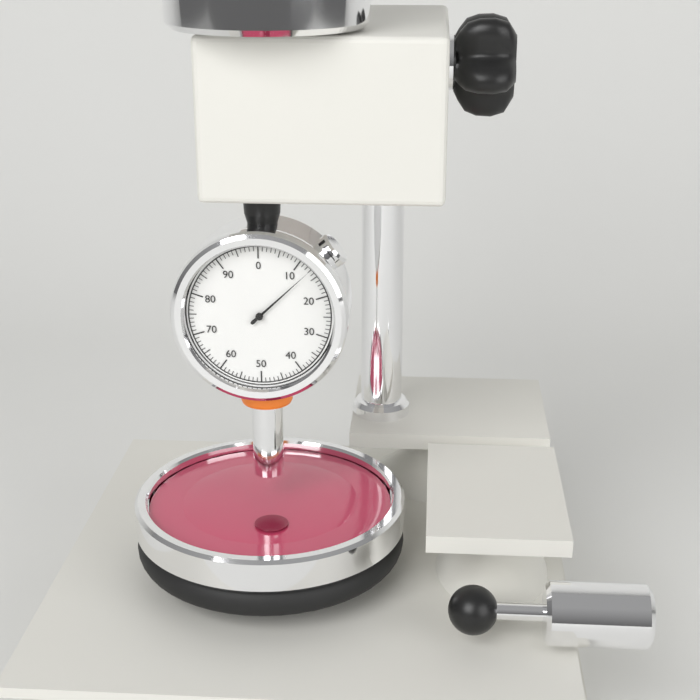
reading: 13 (no unit)
